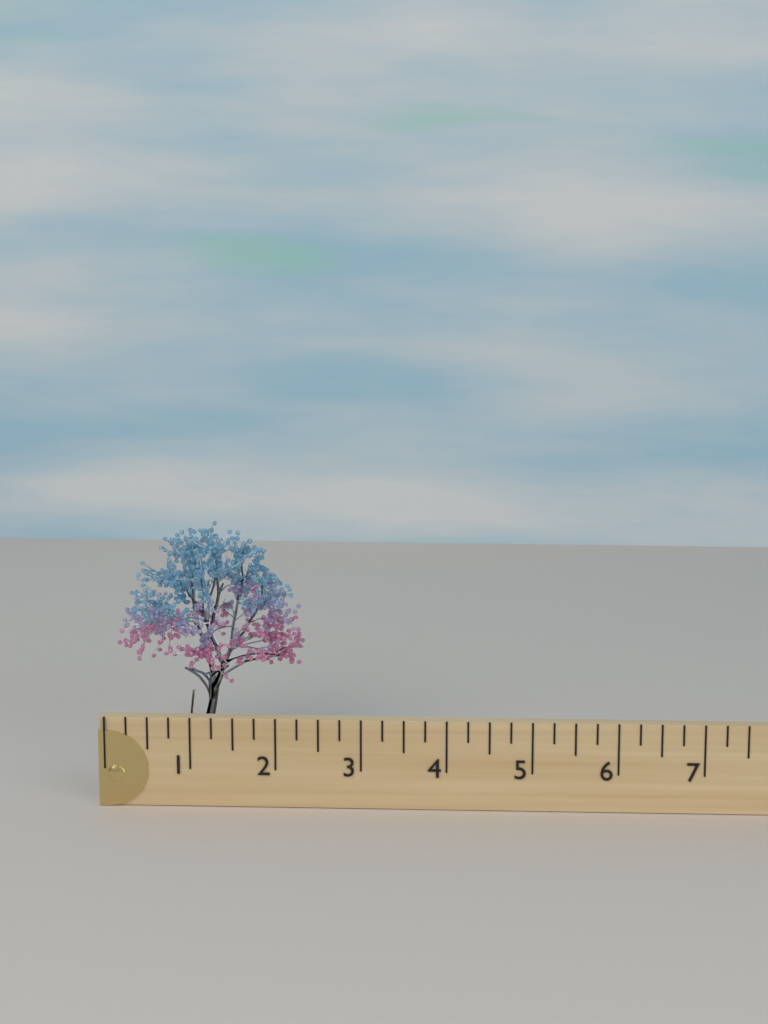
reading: 2.25 (no unit)
